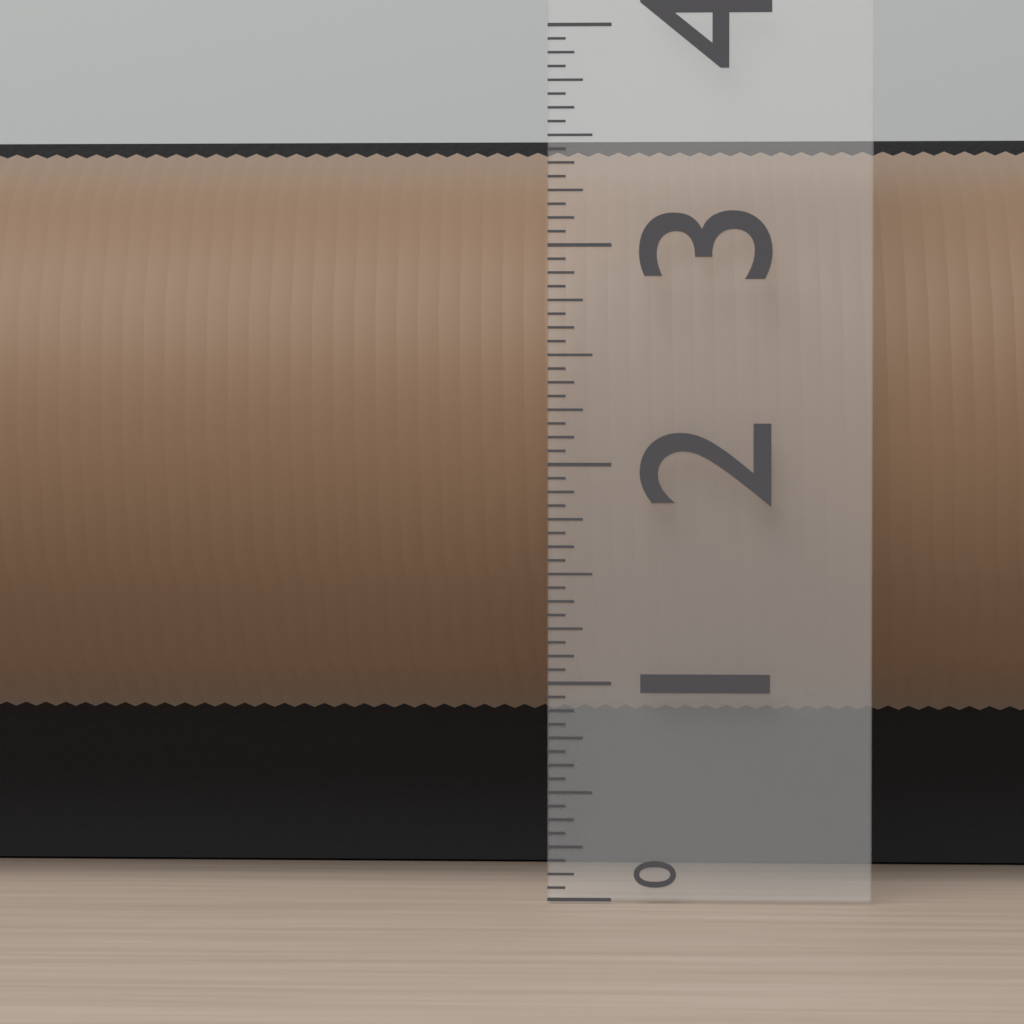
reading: 3.5625 (no unit)
